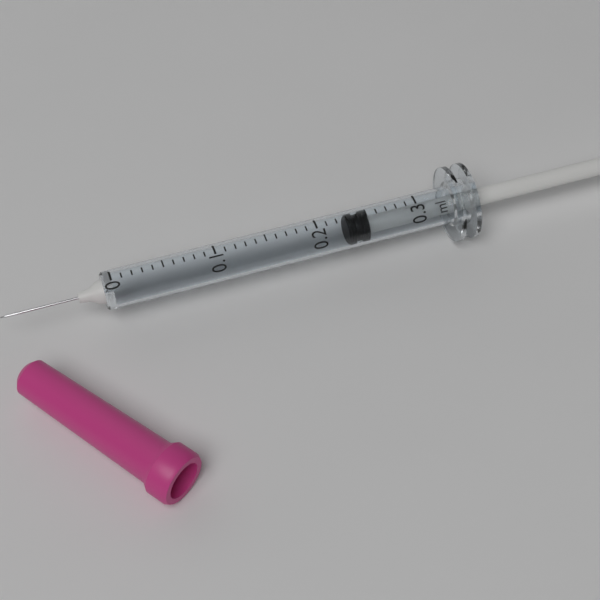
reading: 0.23 ml
